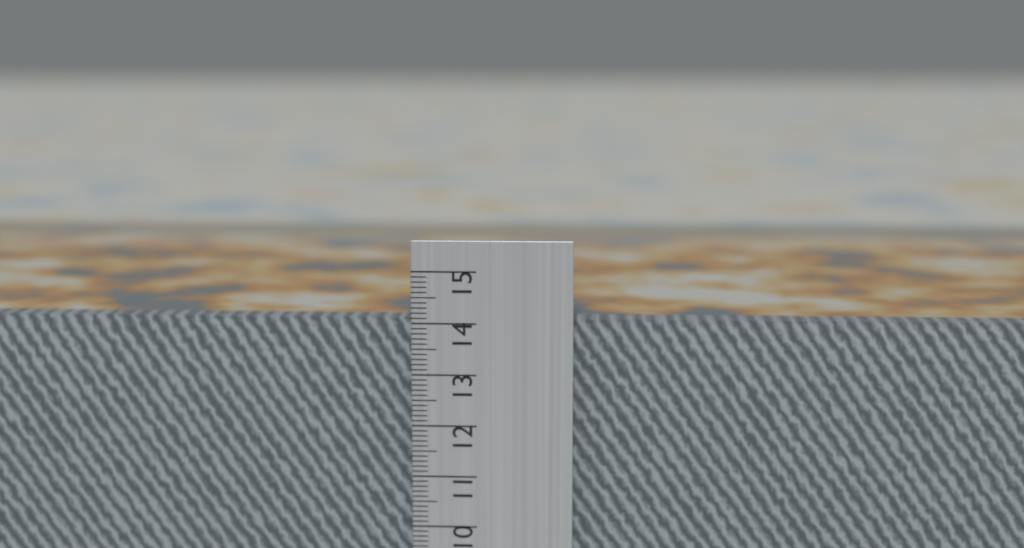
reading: 14.0 cm
